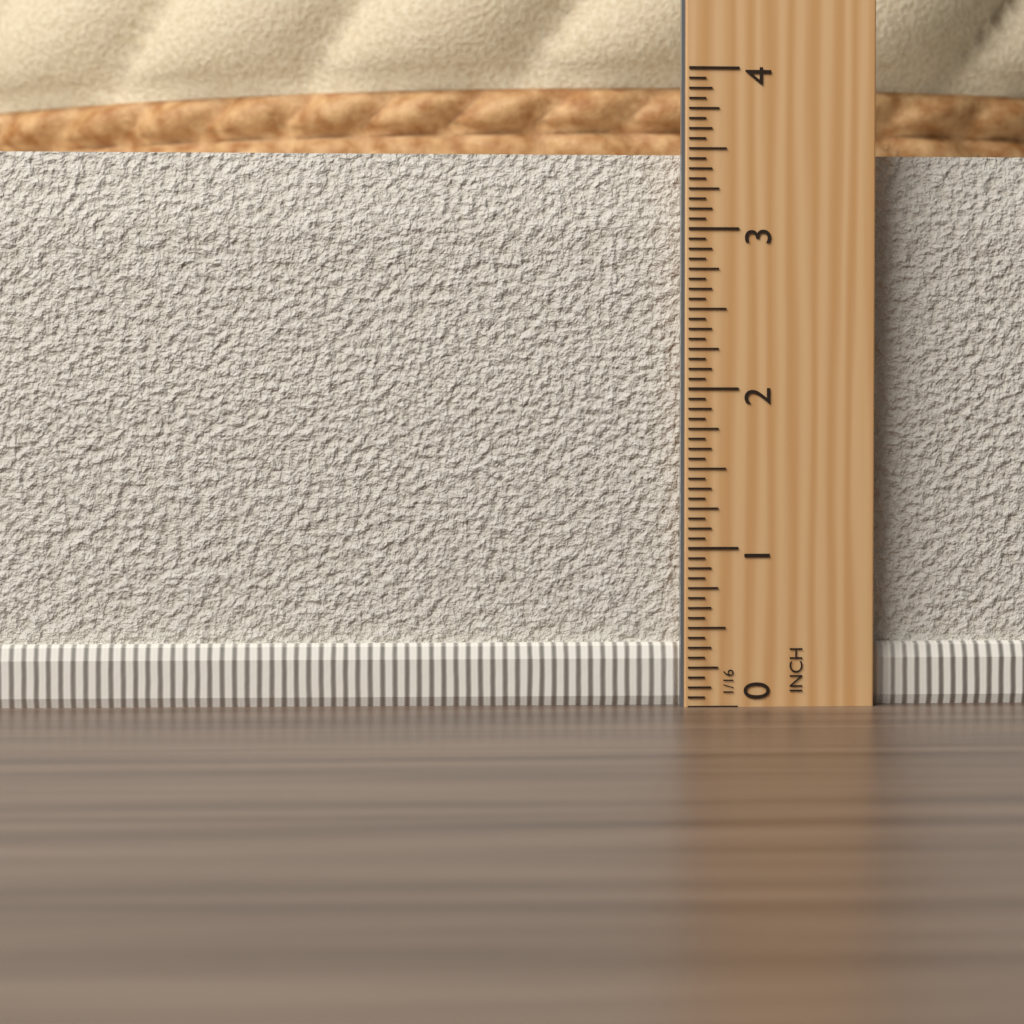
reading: 3.5000 in
